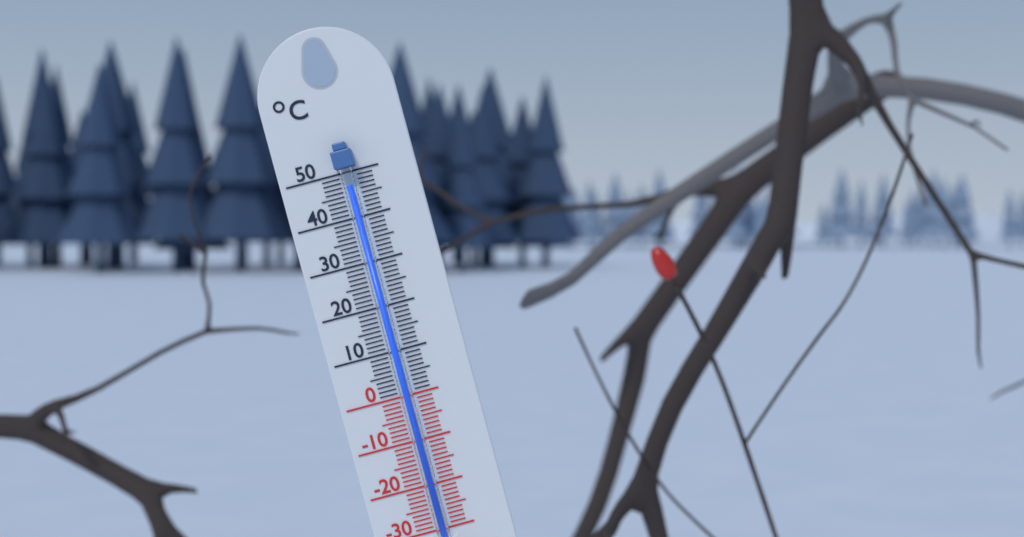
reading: 47 °C
